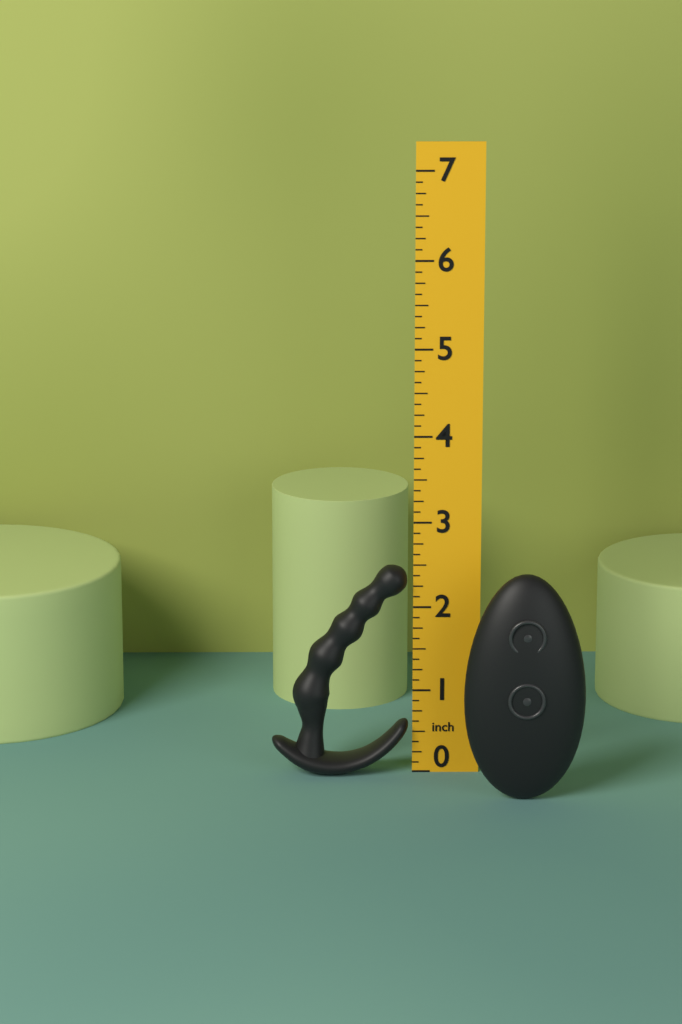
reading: 2.500 in
